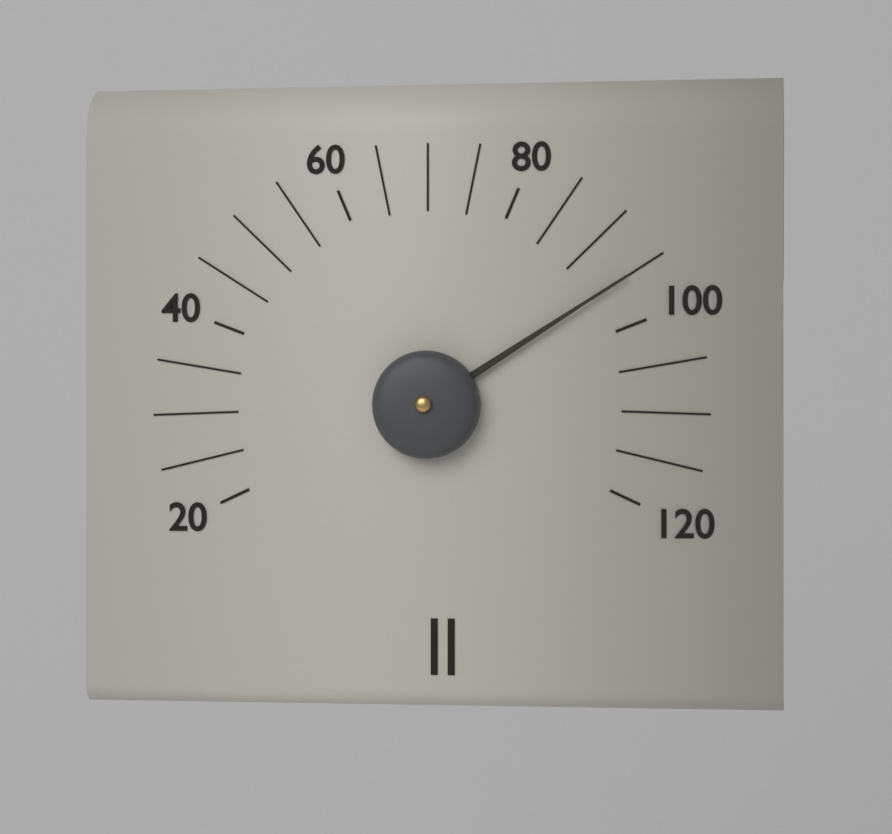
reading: 95 (no unit)
